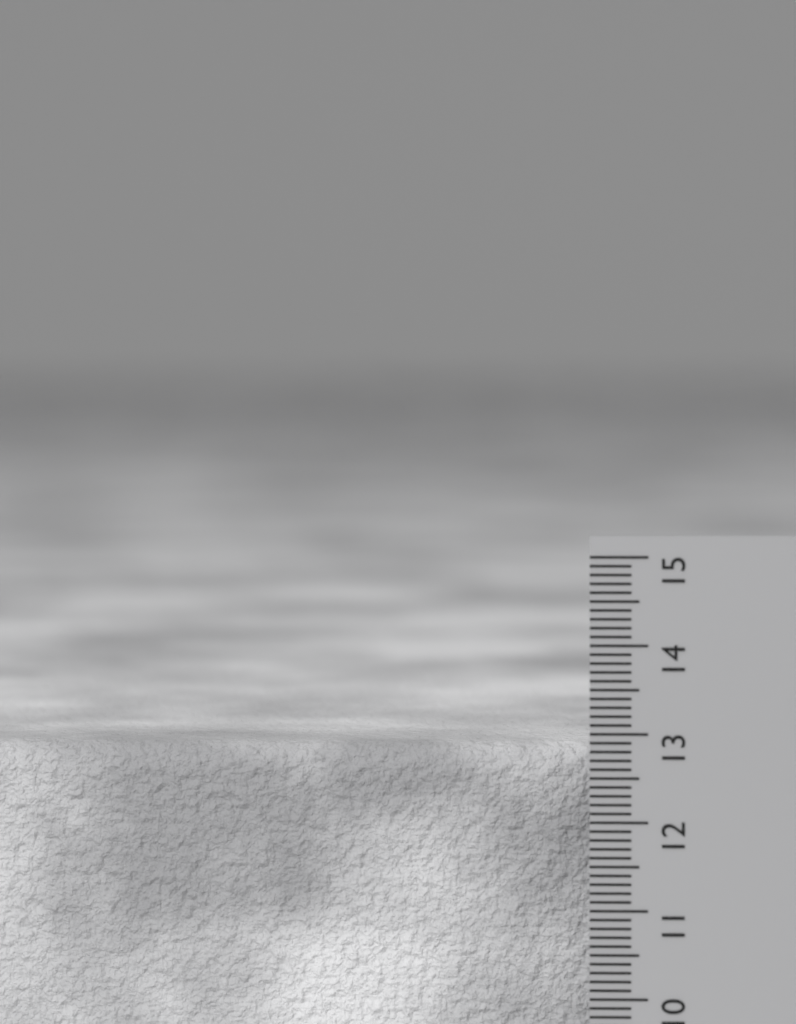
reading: 12.8 cm
